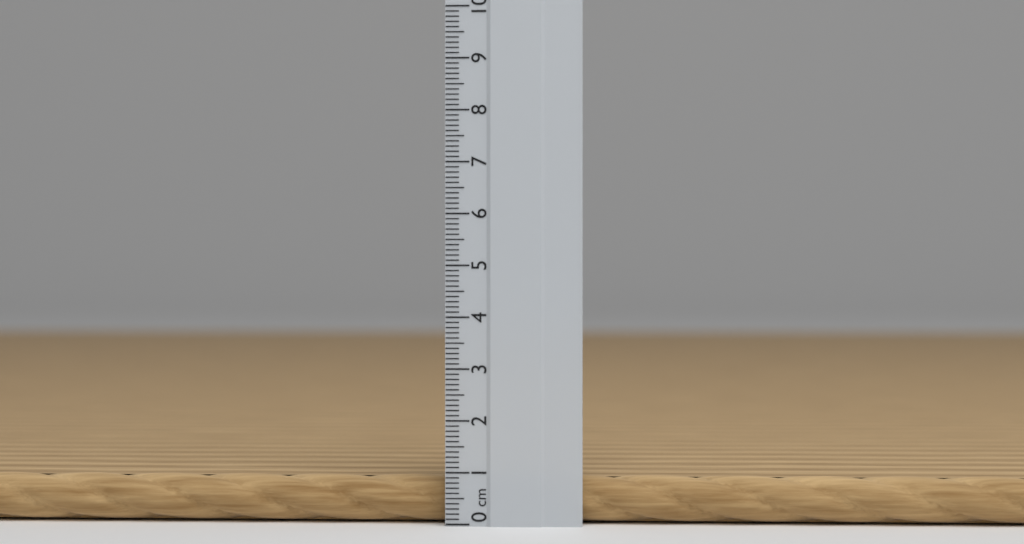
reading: 0.9 cm
